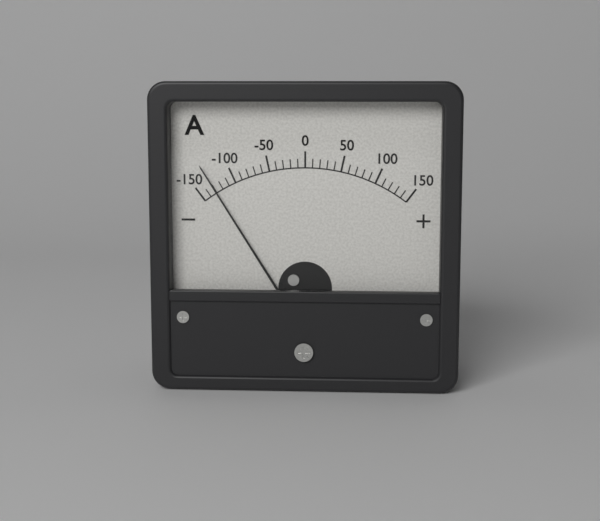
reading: -130 A
